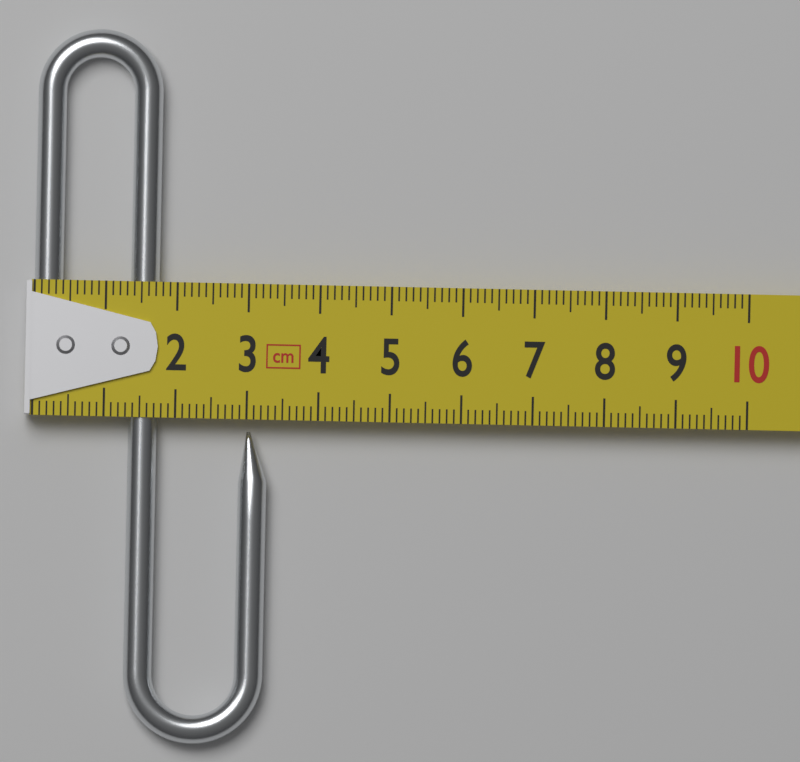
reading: 3.3 cm
